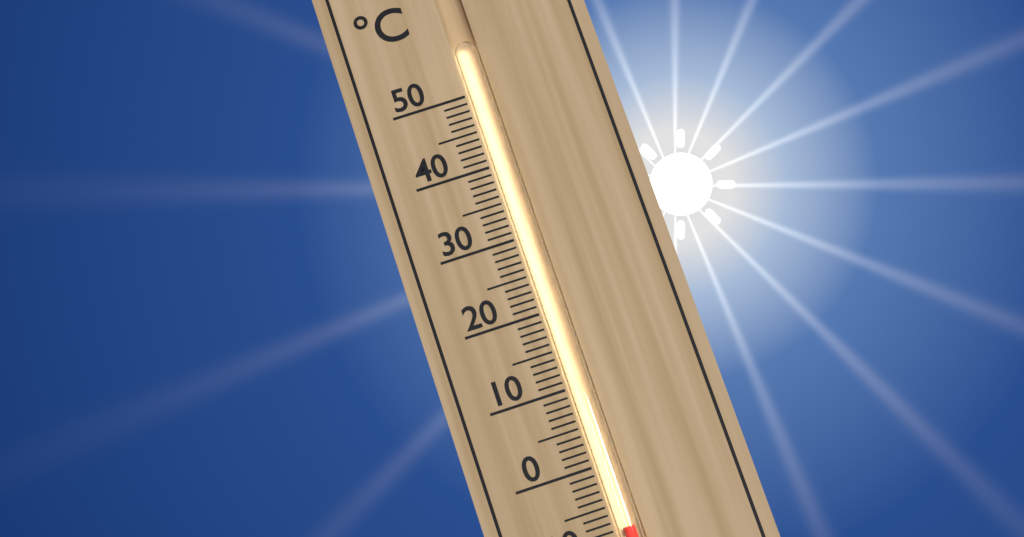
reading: -8 °C
